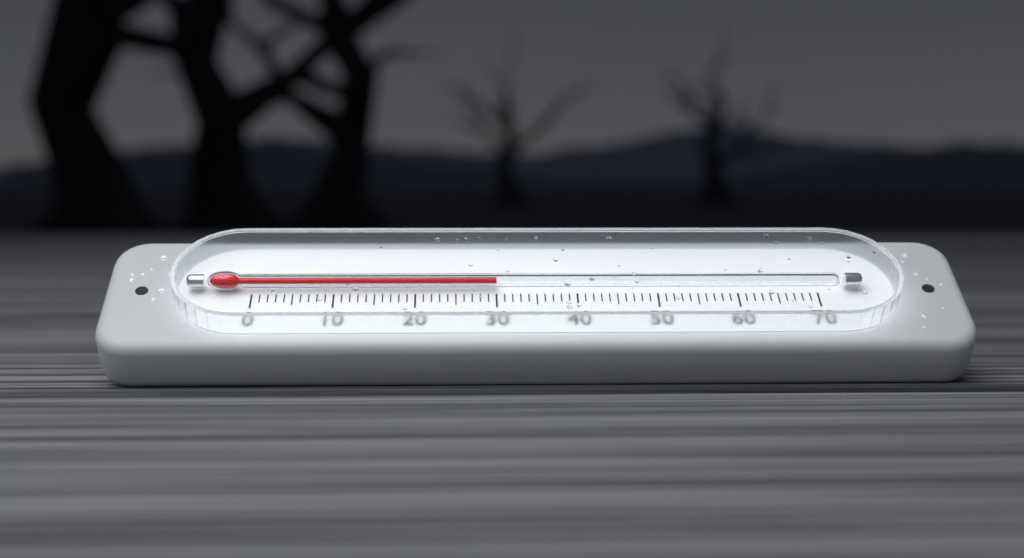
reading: 30 (no unit)
